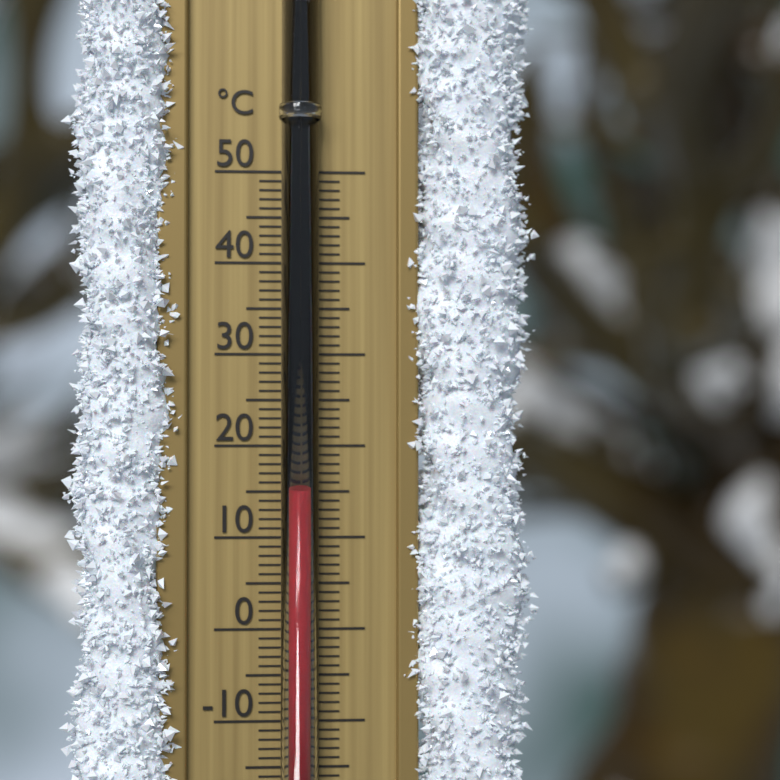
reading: 15 °C
